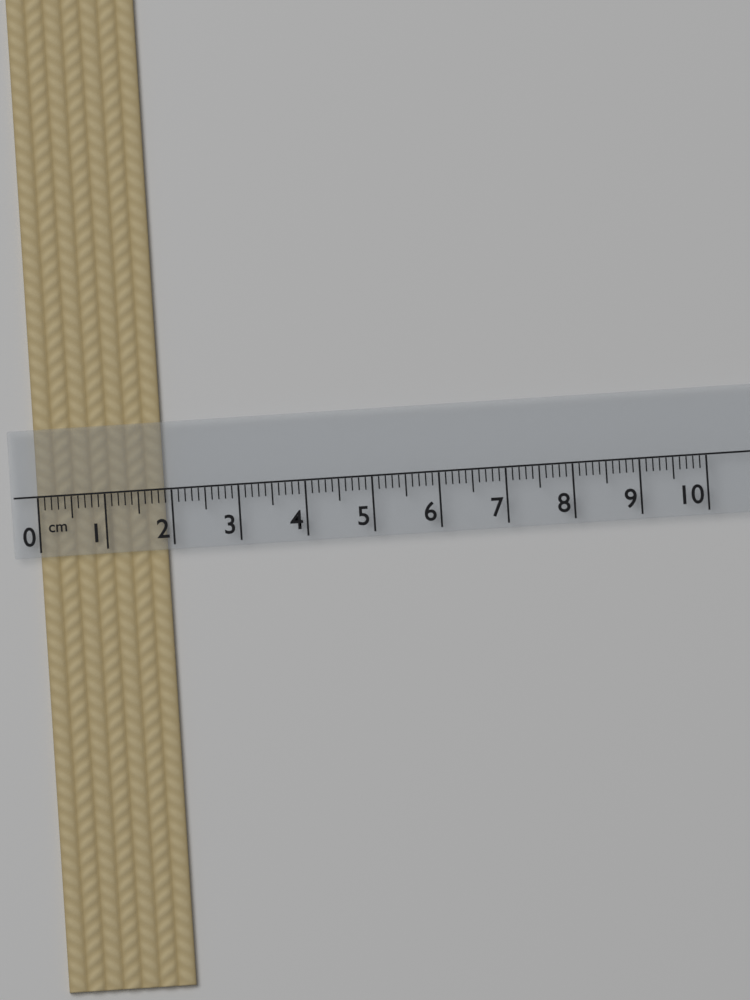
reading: 1.9 cm
